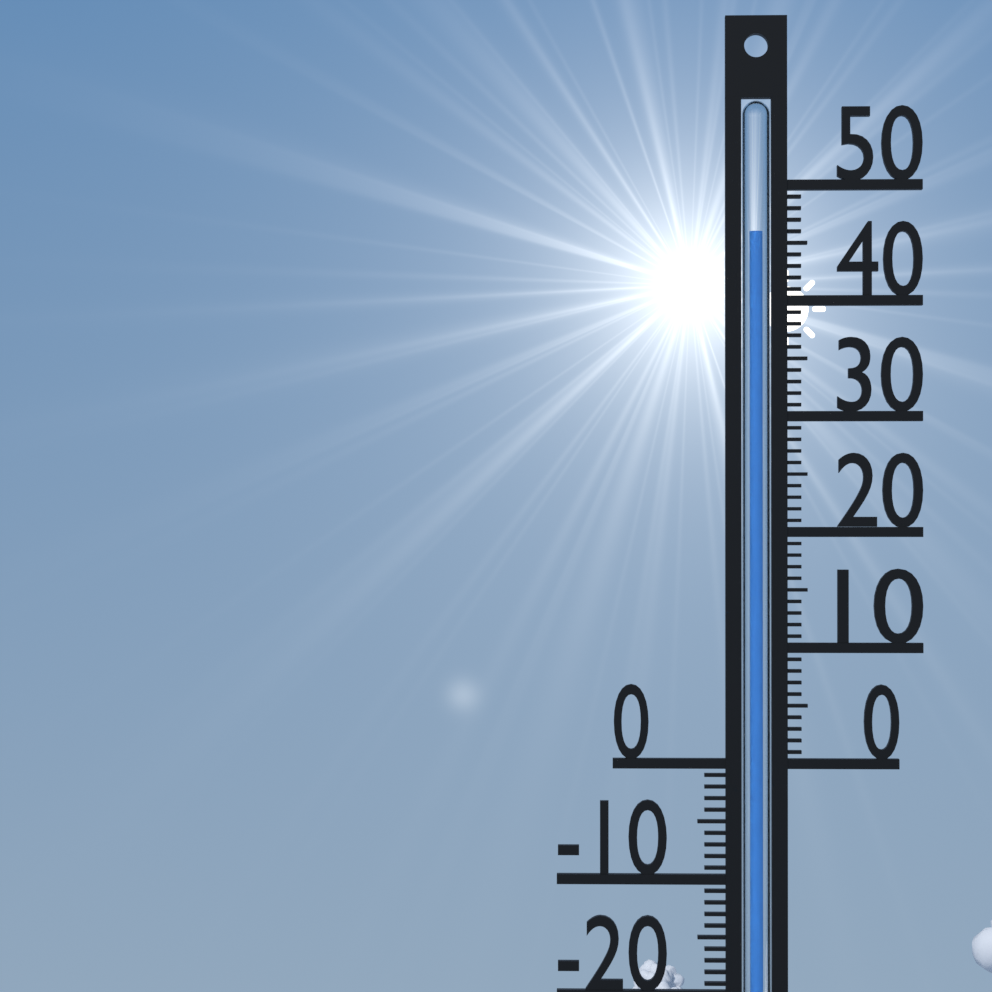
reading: 46 °C
